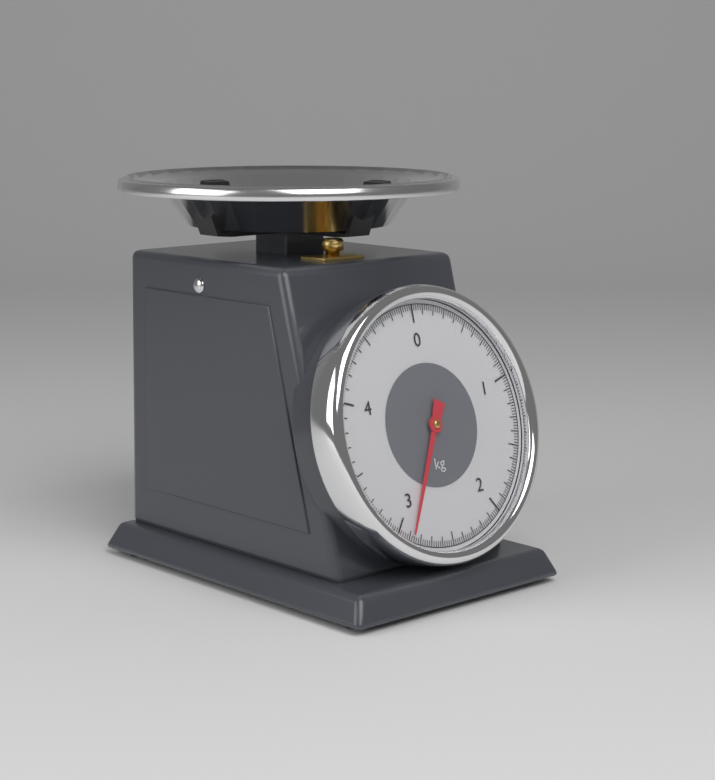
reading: 2.88 kg
